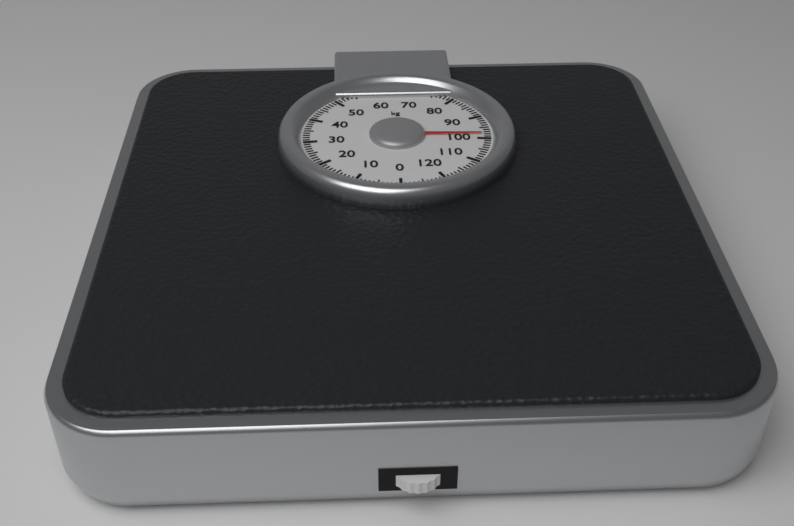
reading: 98 kg
